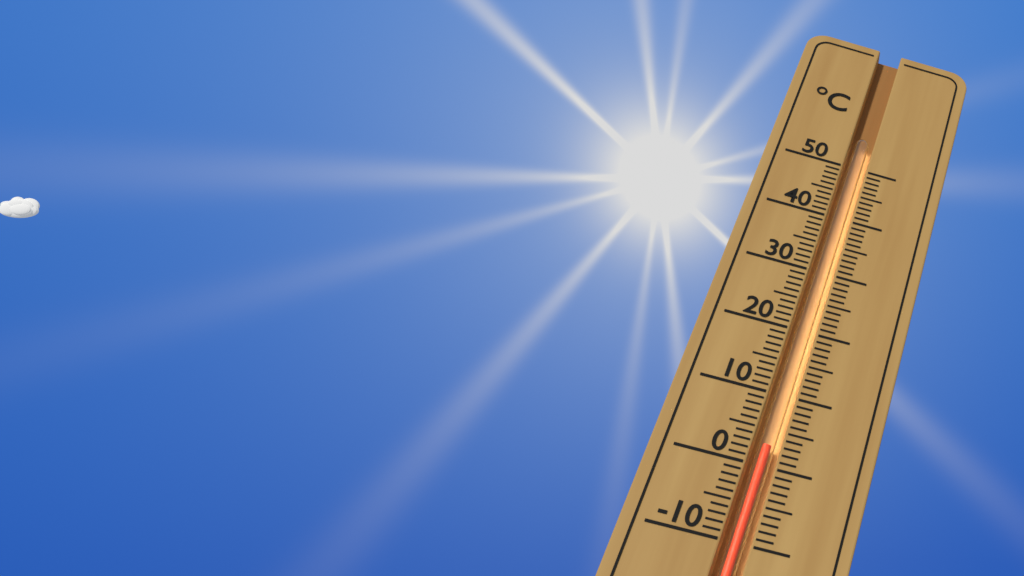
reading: 3 °C
